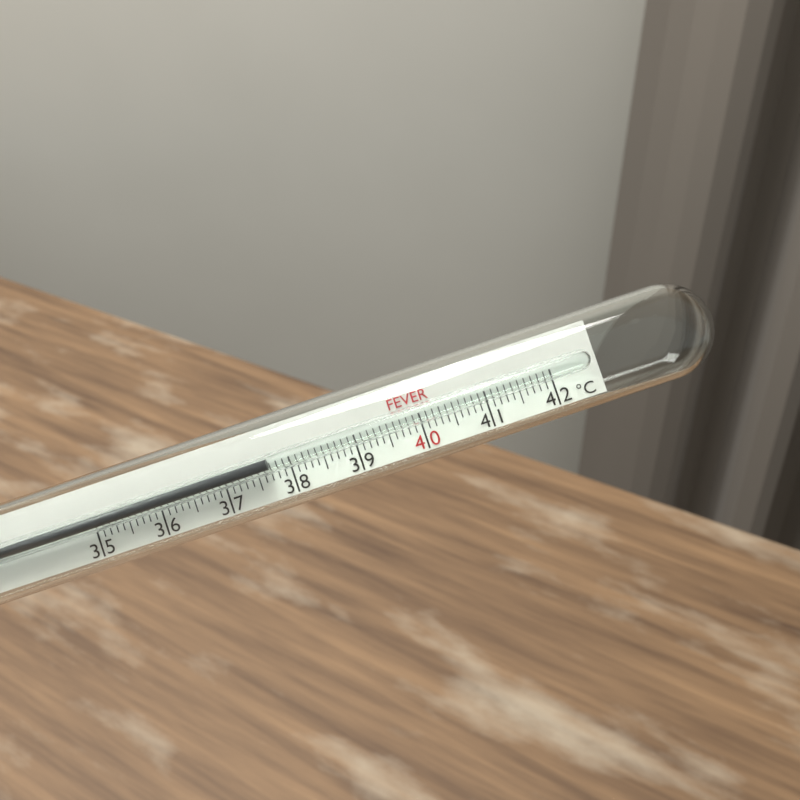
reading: 37.7 °C
